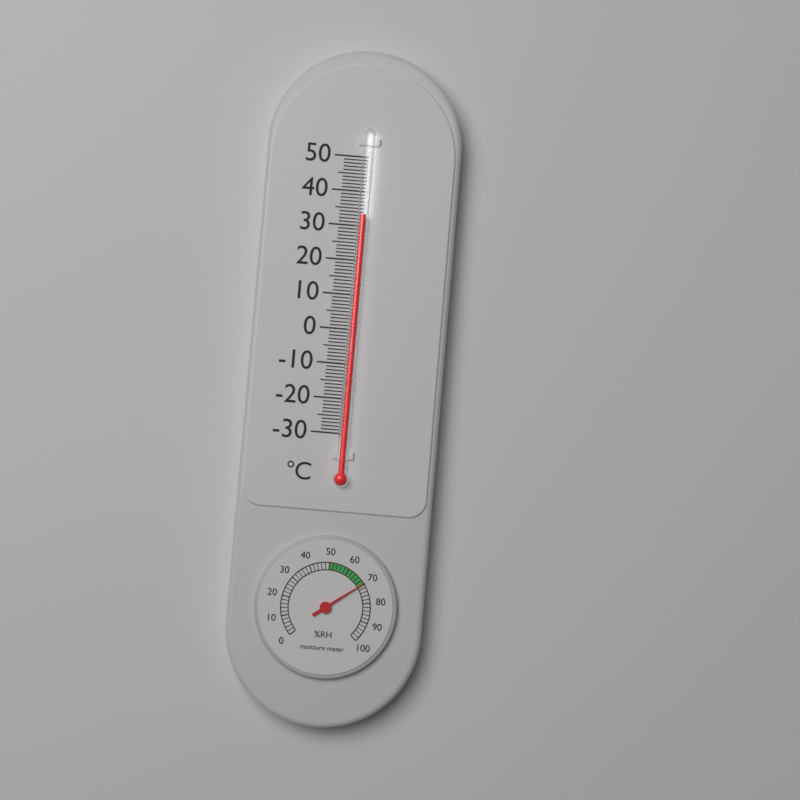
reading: 33 °C
